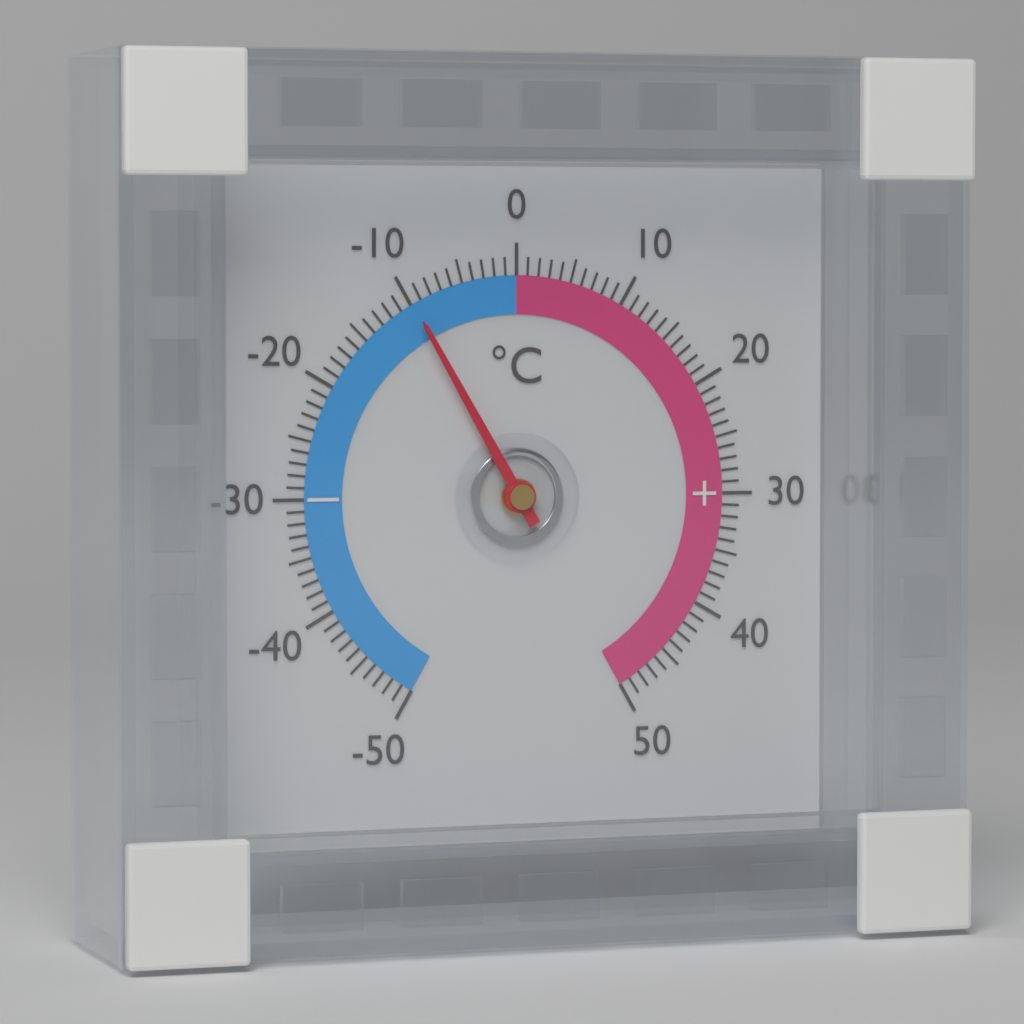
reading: -10 °C
